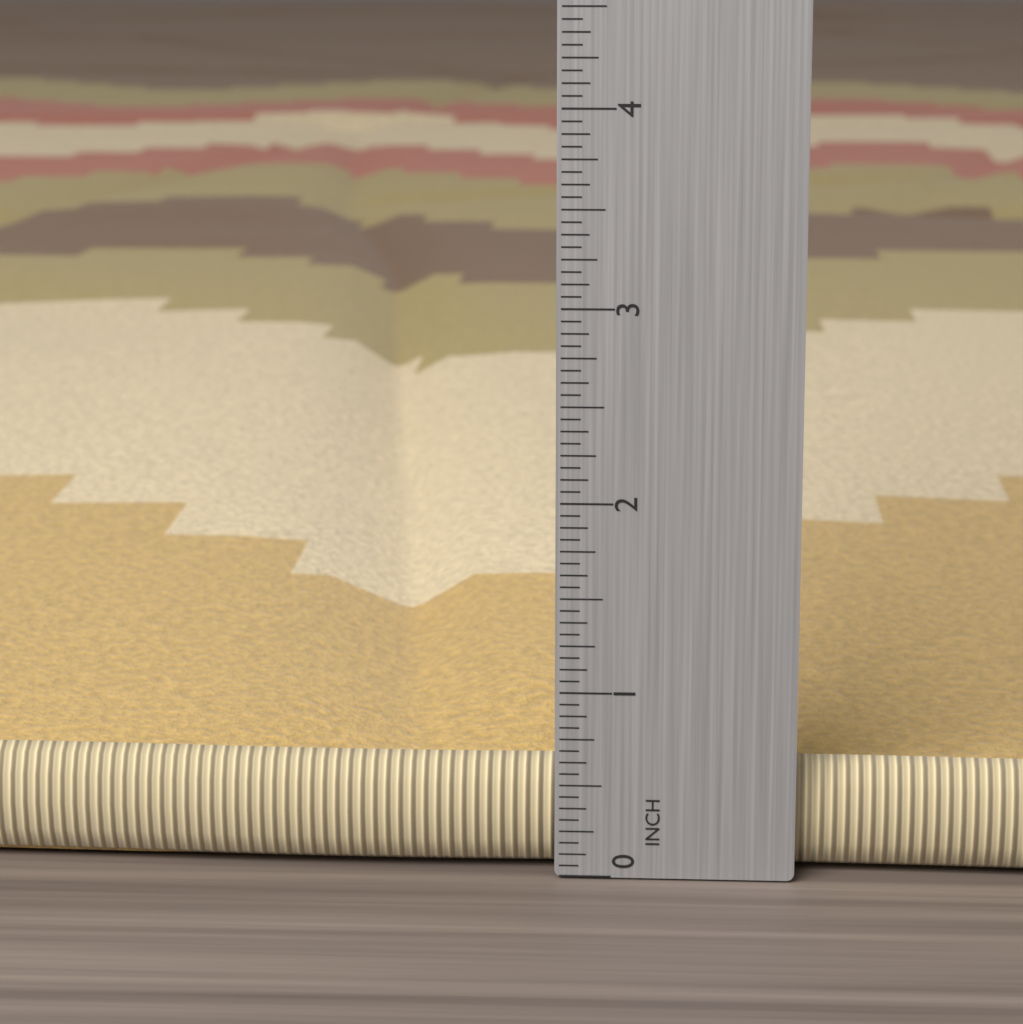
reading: 0.7500 in
